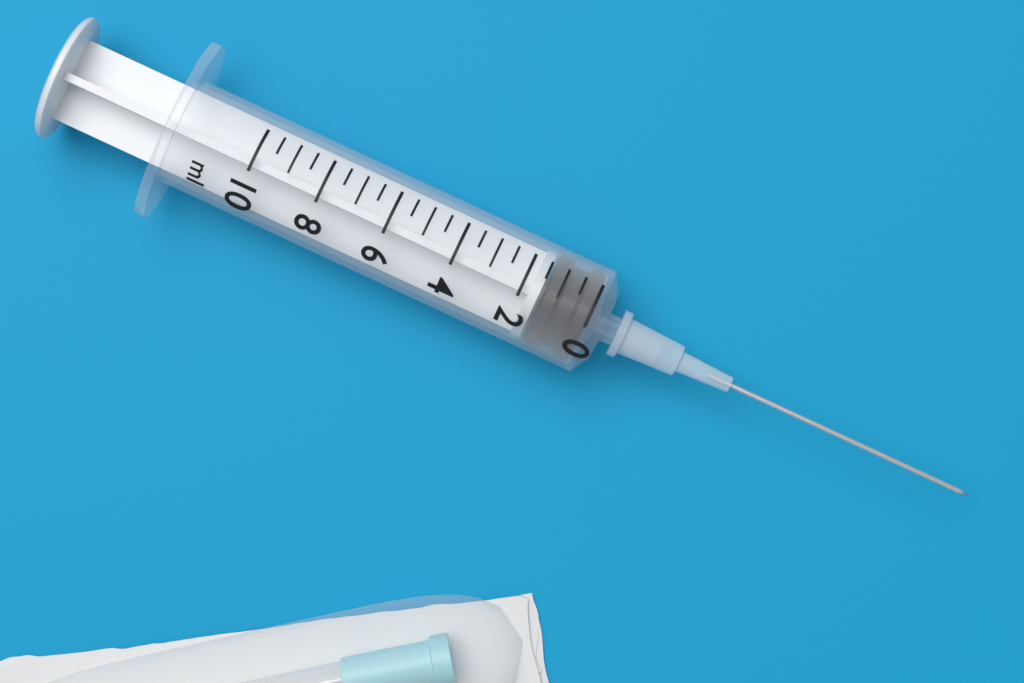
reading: 0.0 ml
